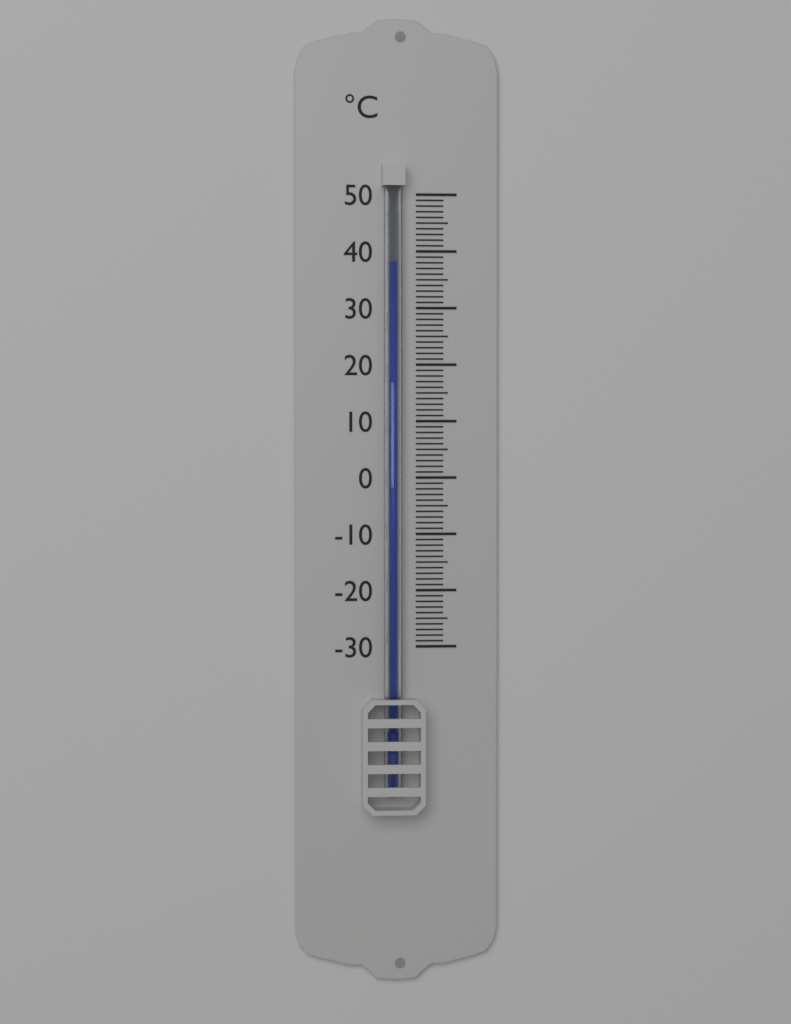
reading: 38 °C
